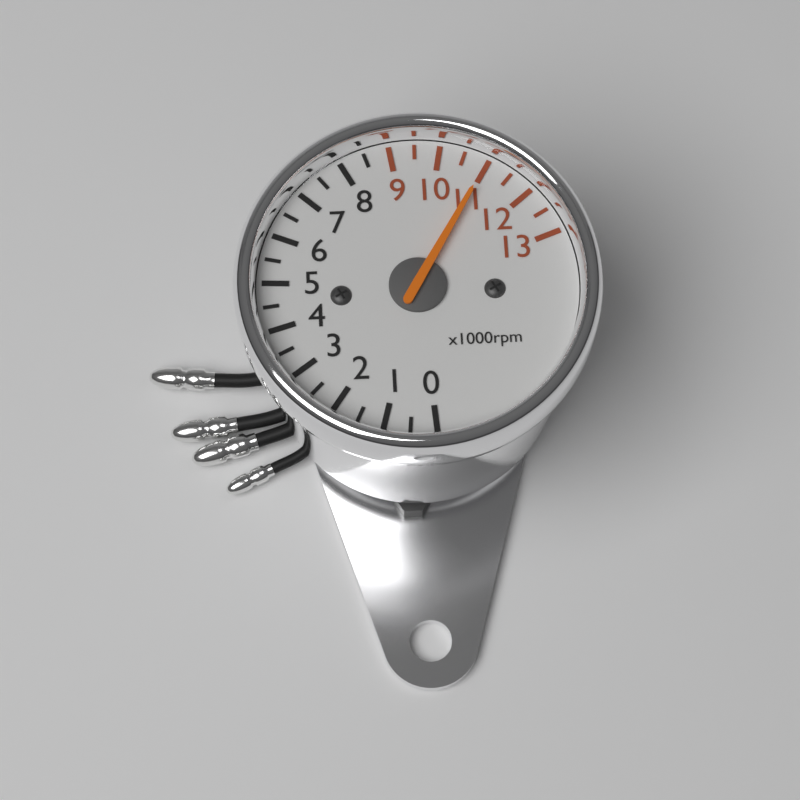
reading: 11000 rpm
